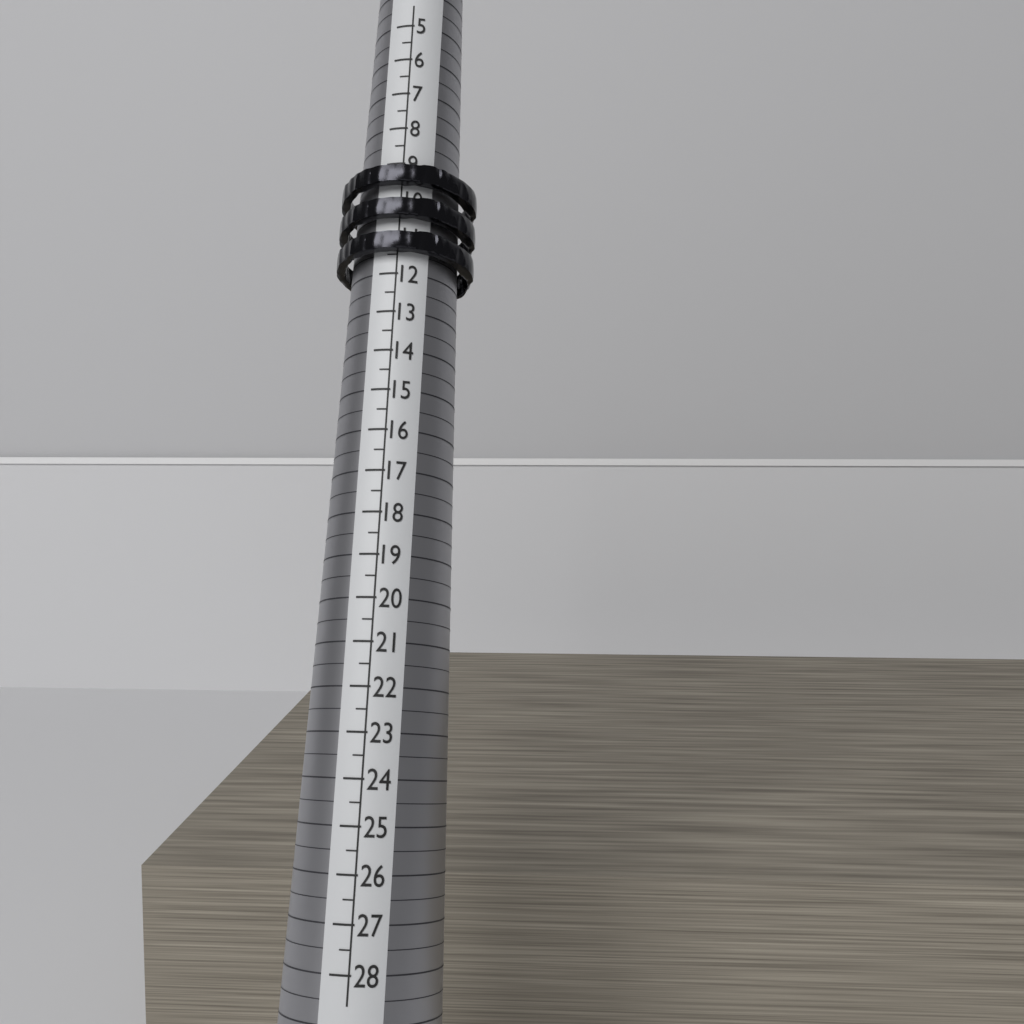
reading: 11.5 (no unit)
